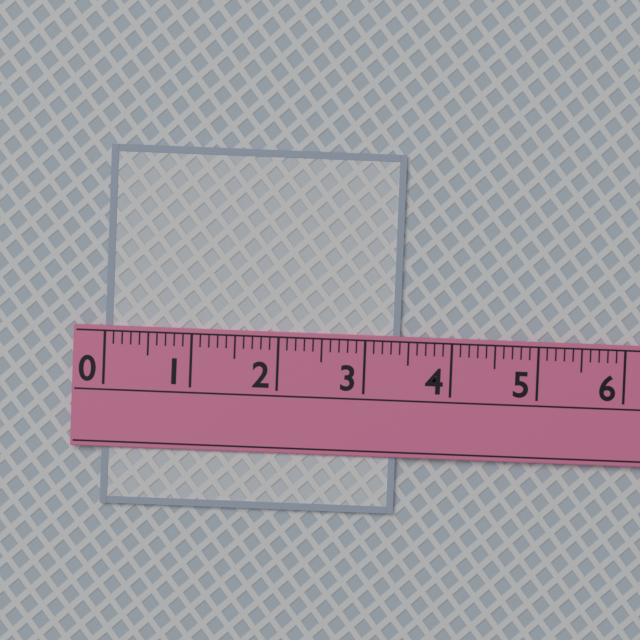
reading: 3.4 (no unit)
